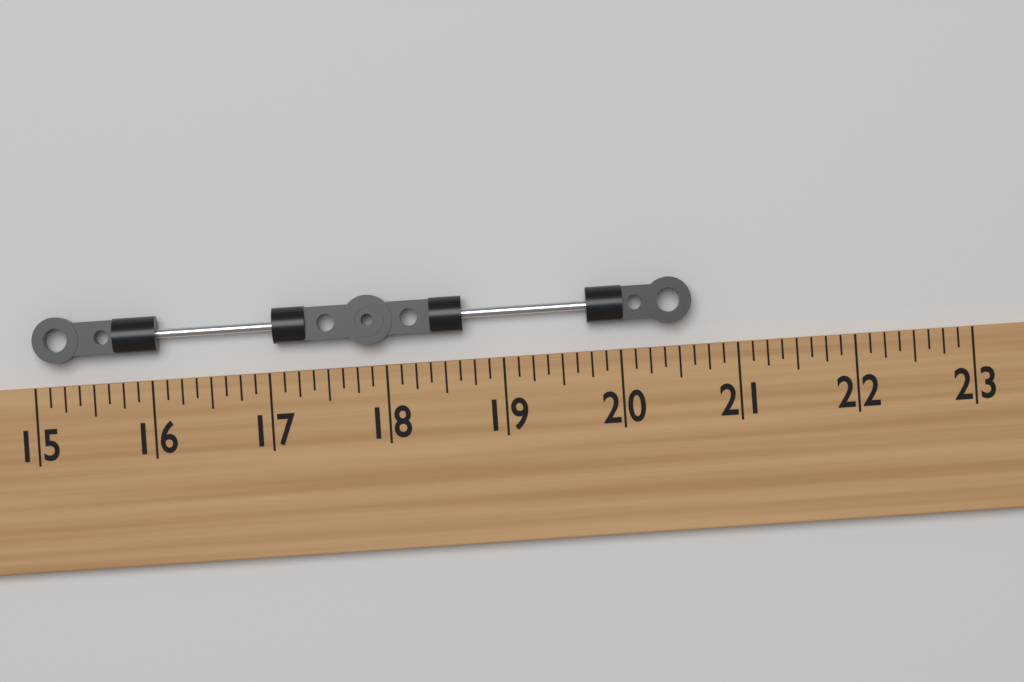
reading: 20.625 (no unit)
